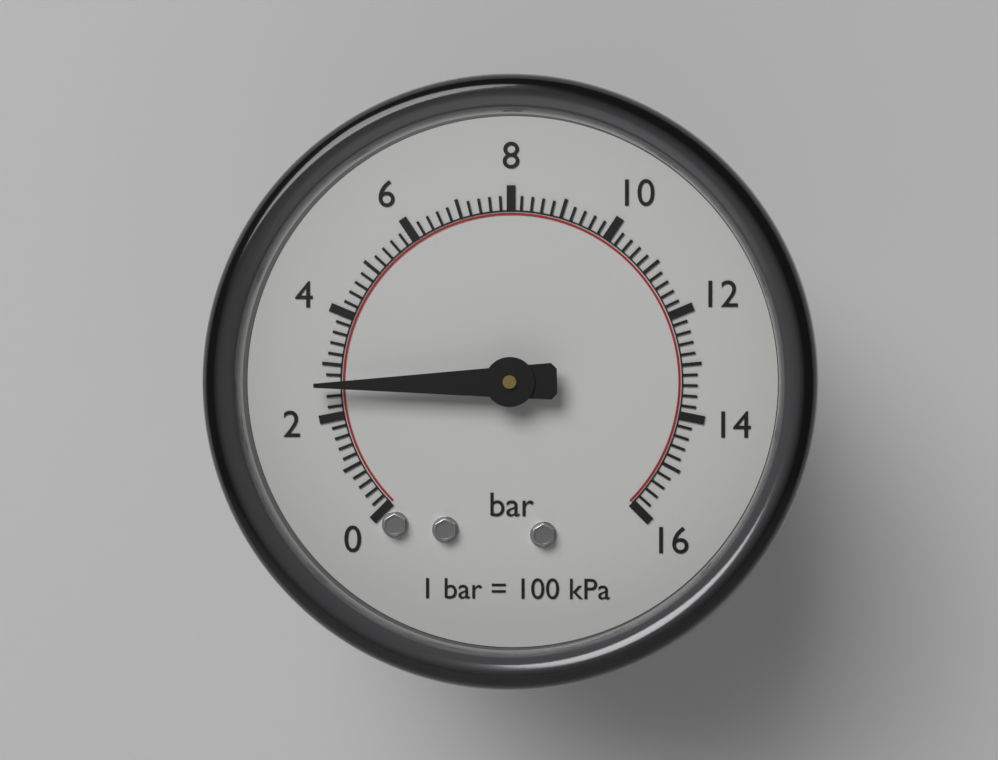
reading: 2.6 bar
